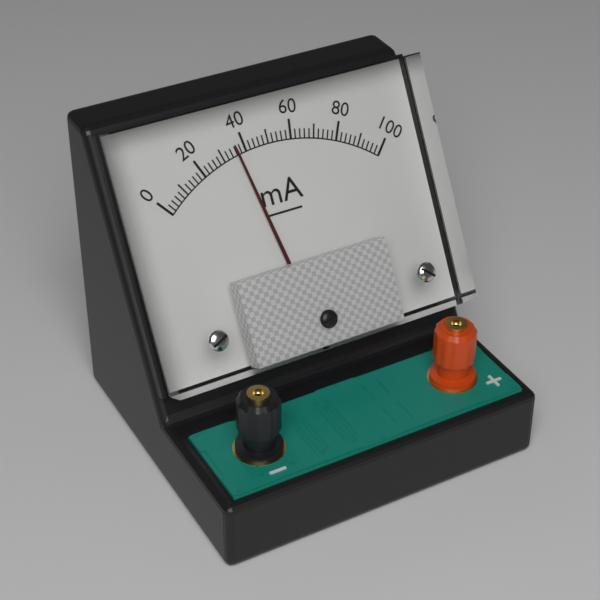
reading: 36 mA
